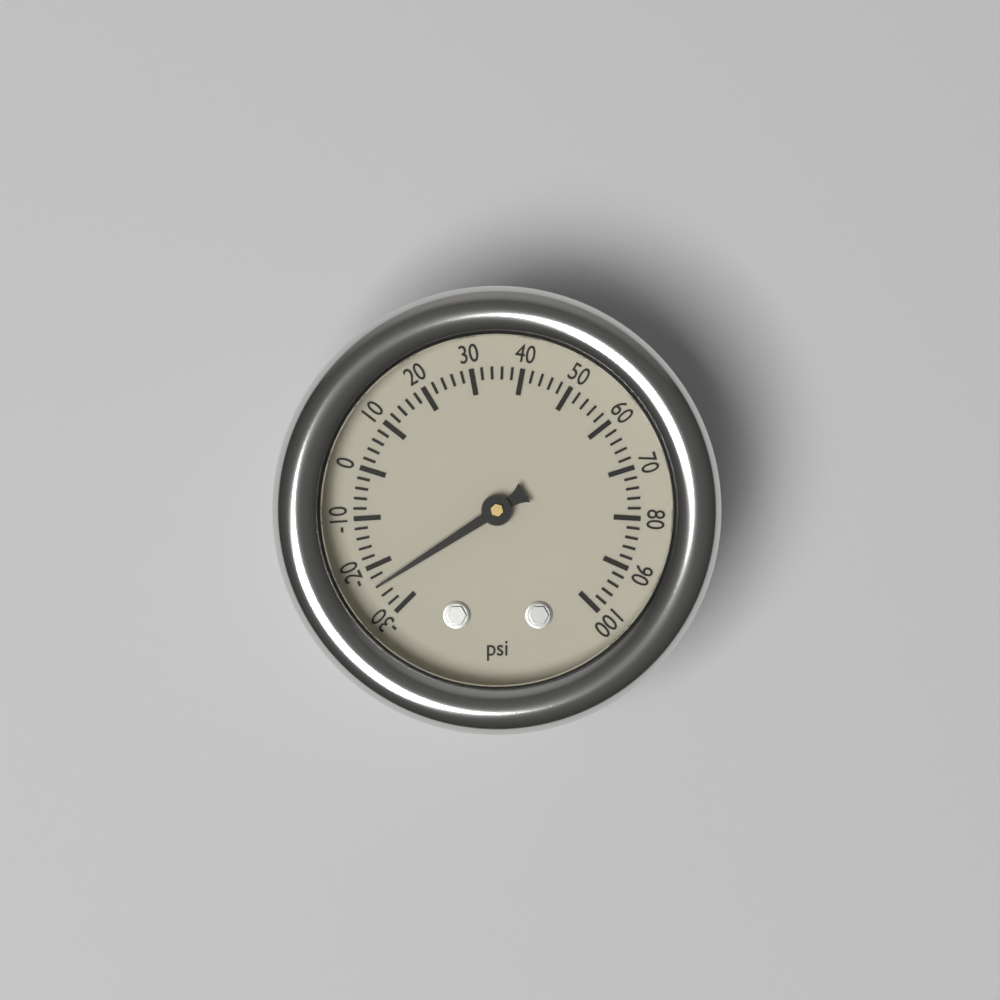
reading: -24 psi
